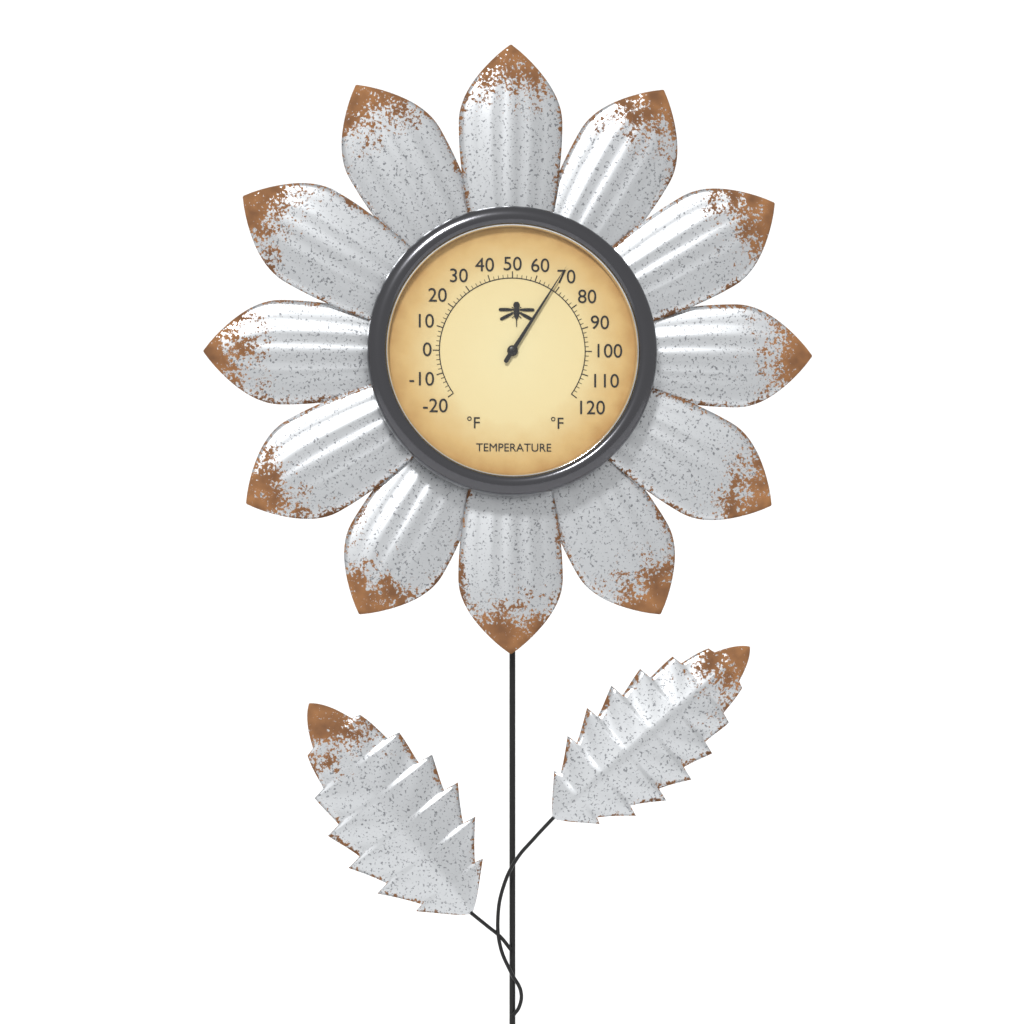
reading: 68 °F
